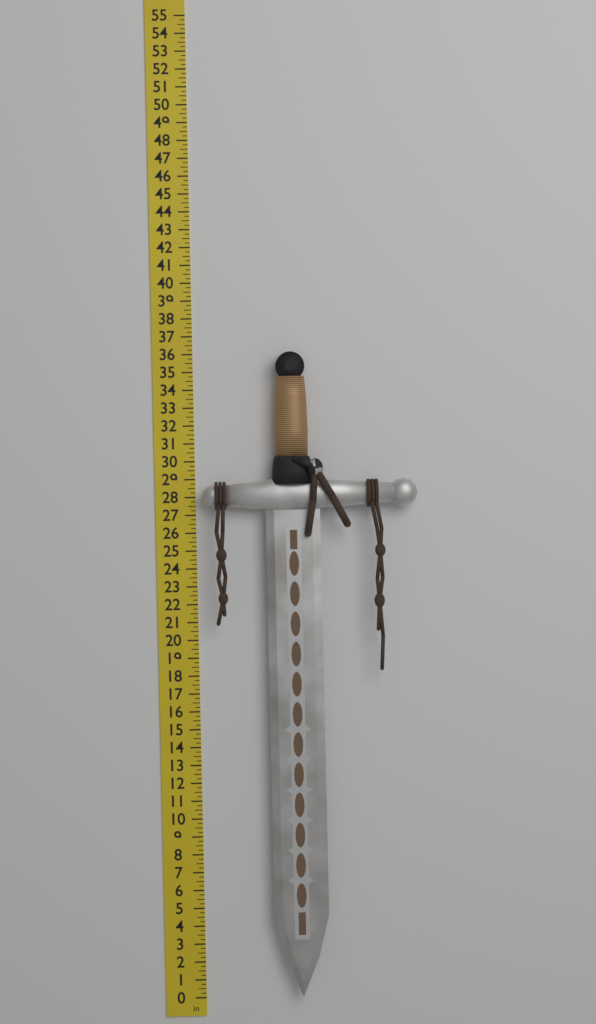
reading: 36.00 in
